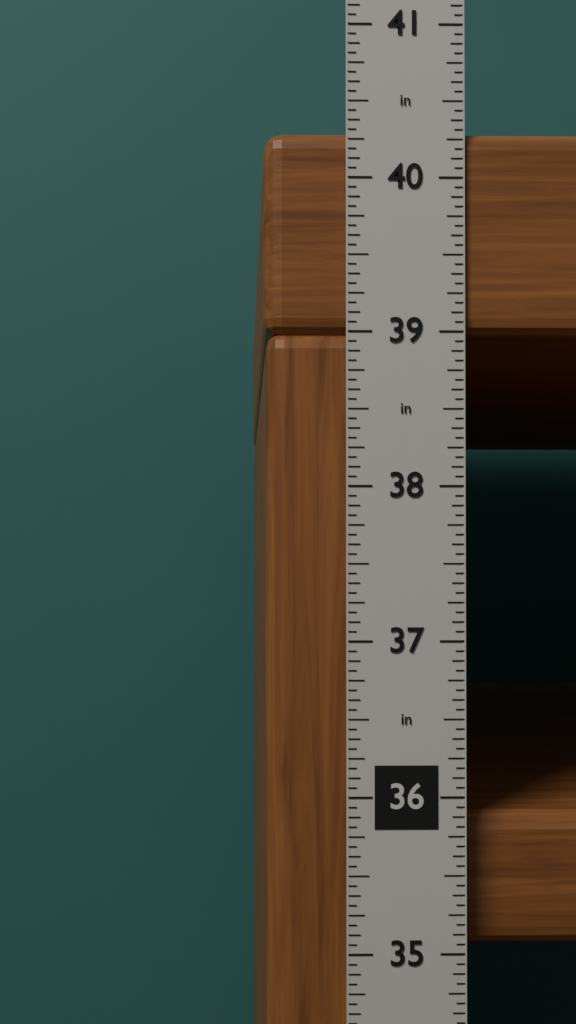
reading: 40.3125 in
